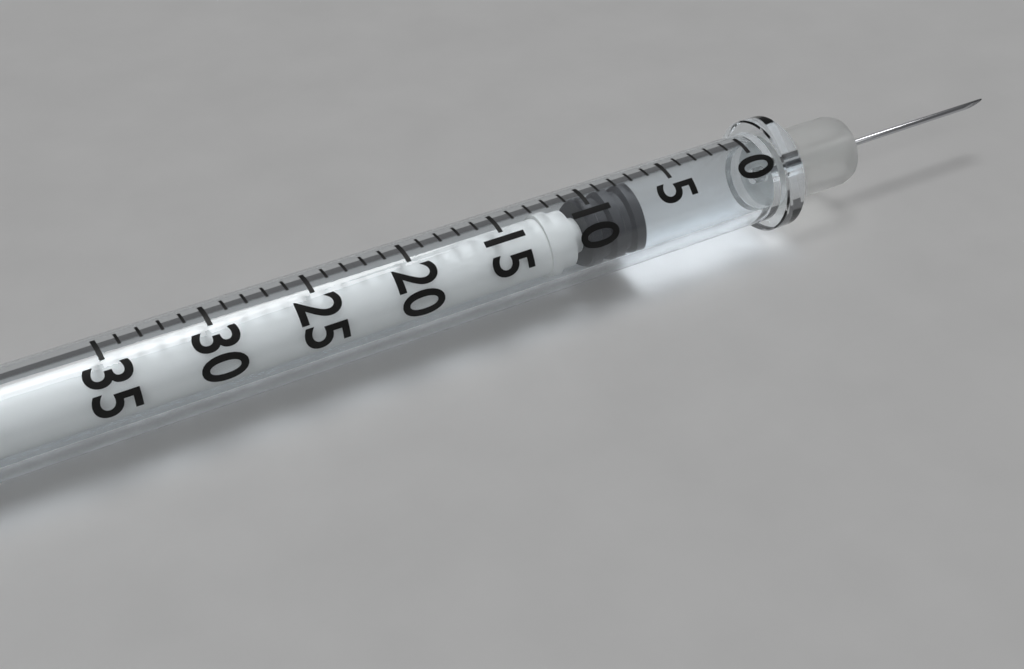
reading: 7 (no unit)
